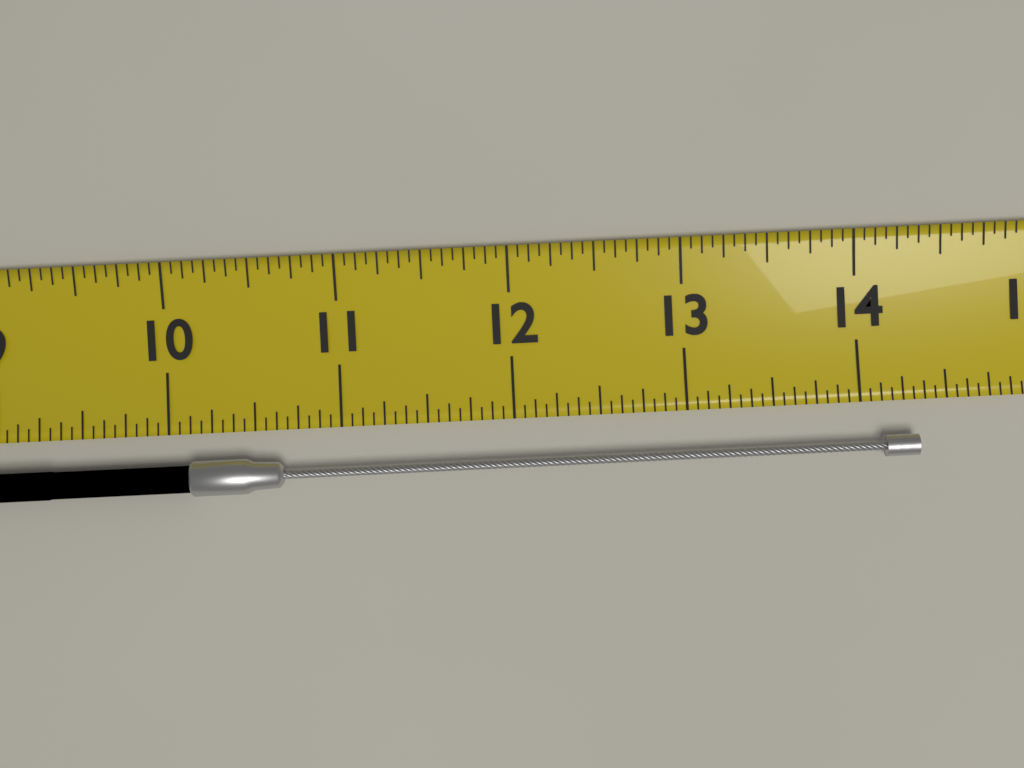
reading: 14.3125 (no unit)
